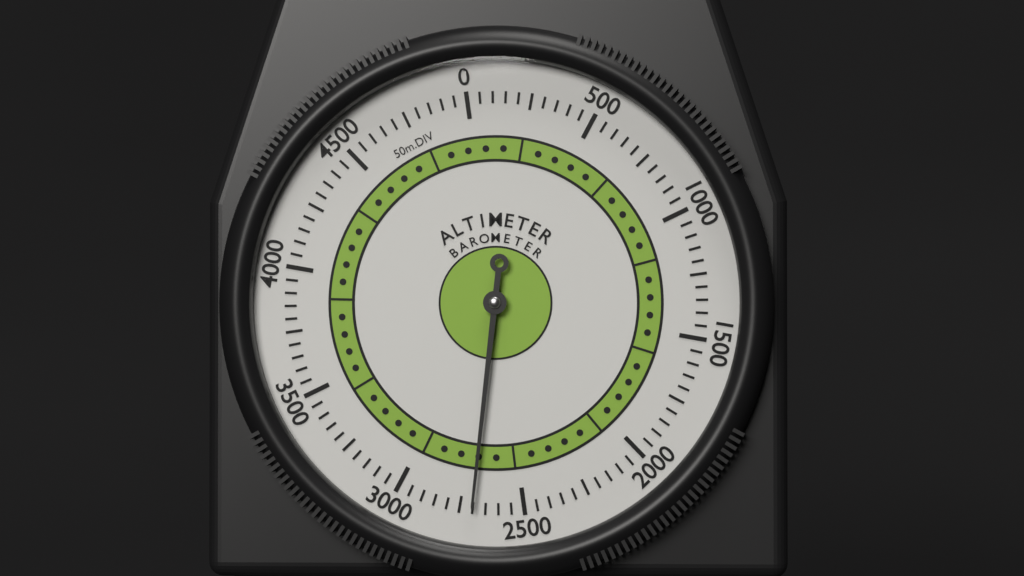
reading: 2700 m
